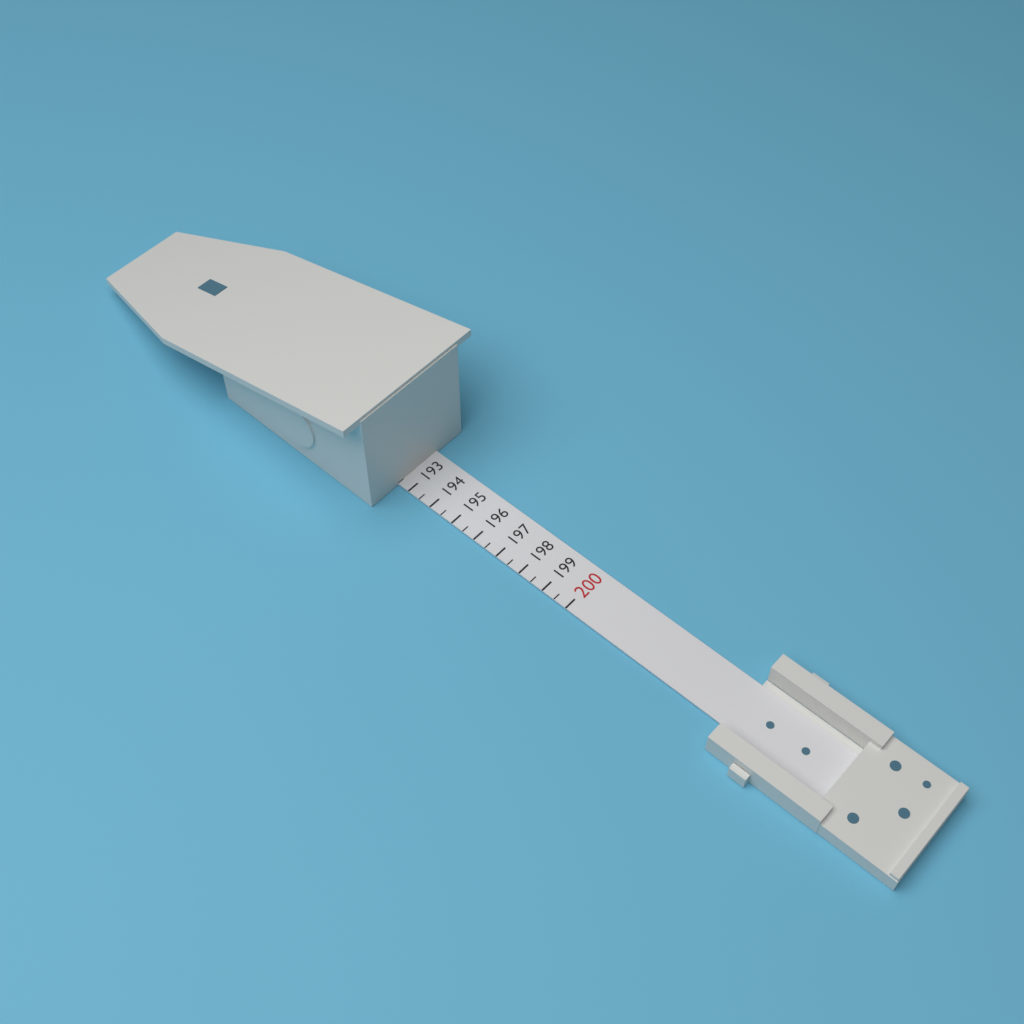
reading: 192.5 (no unit)
